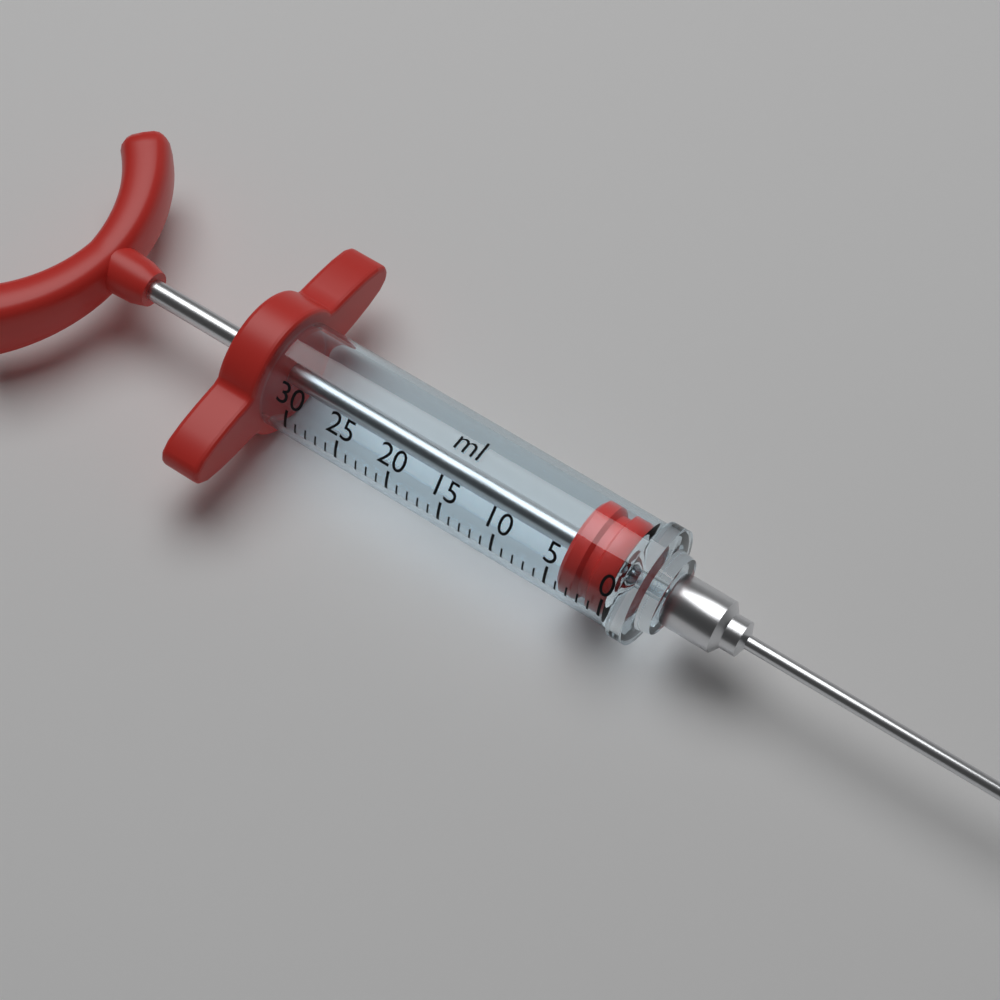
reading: 0 ml
